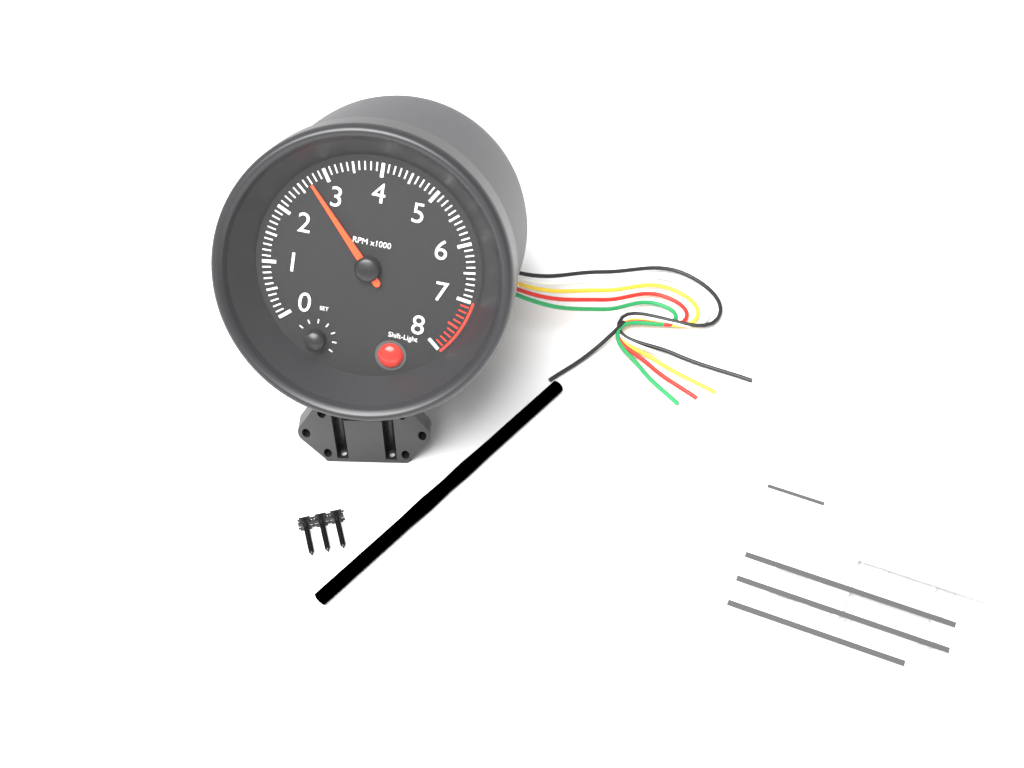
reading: 2700 RPM
